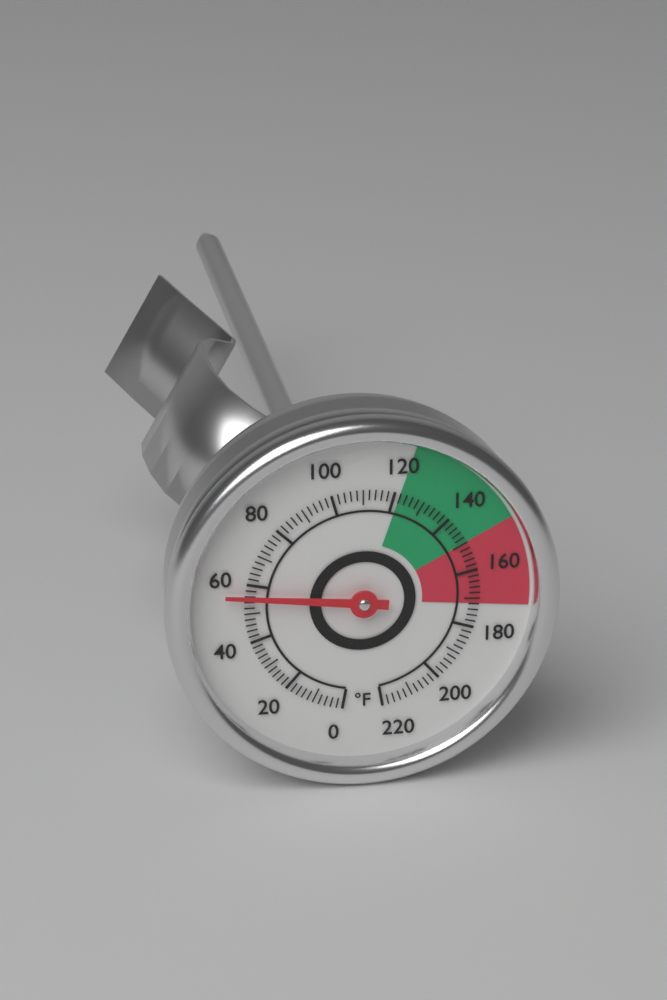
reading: 56 °F
